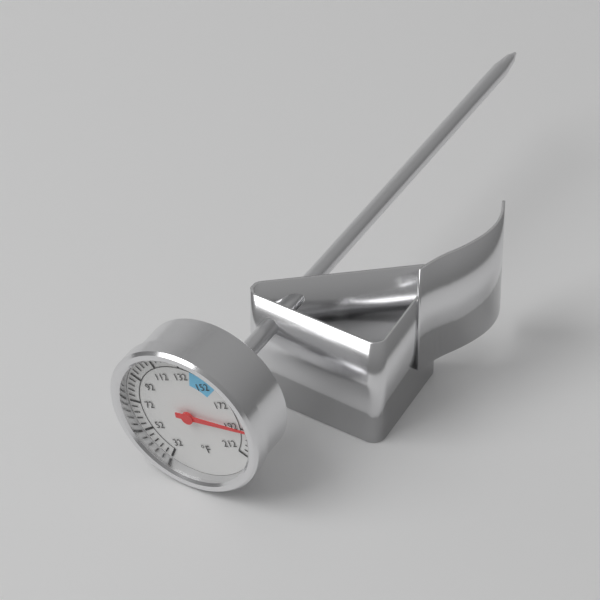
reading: 192 °F
